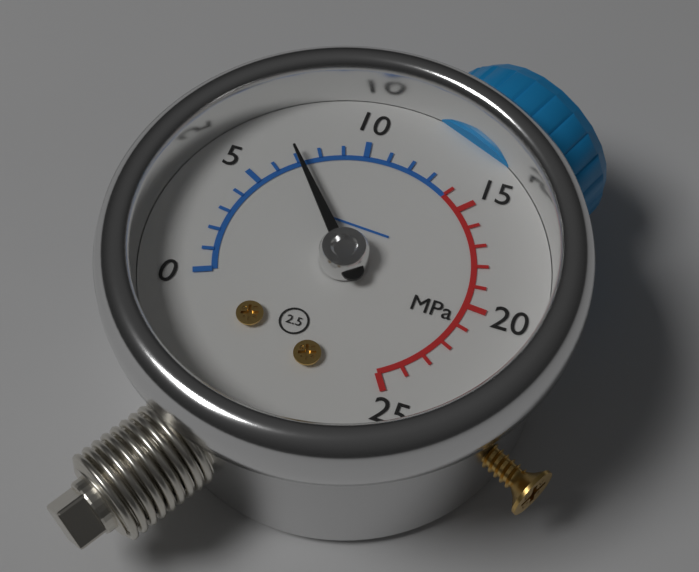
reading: 7 MPa
